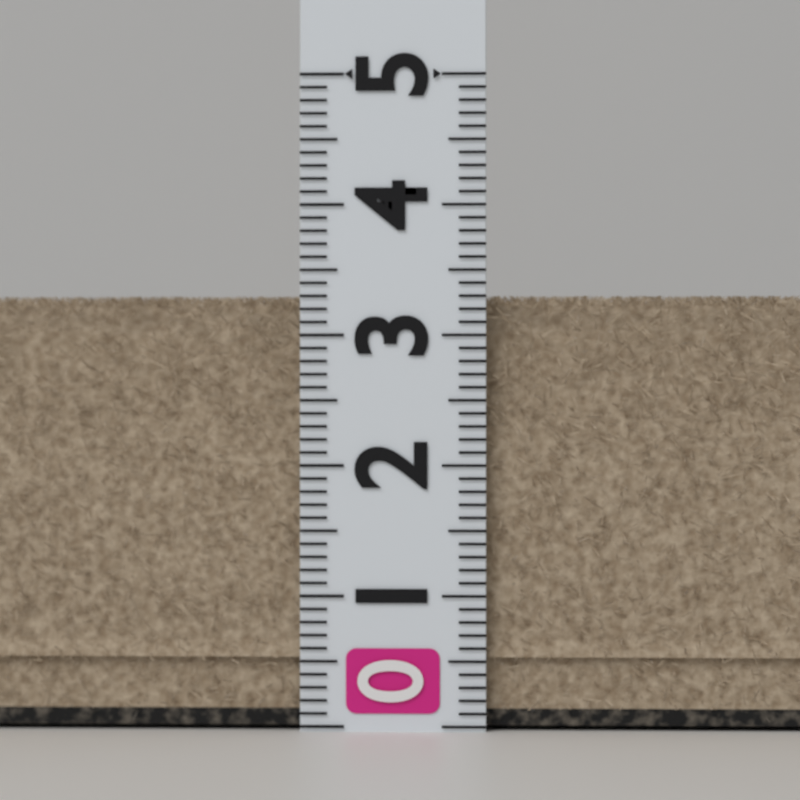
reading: 3.3 (no unit)
